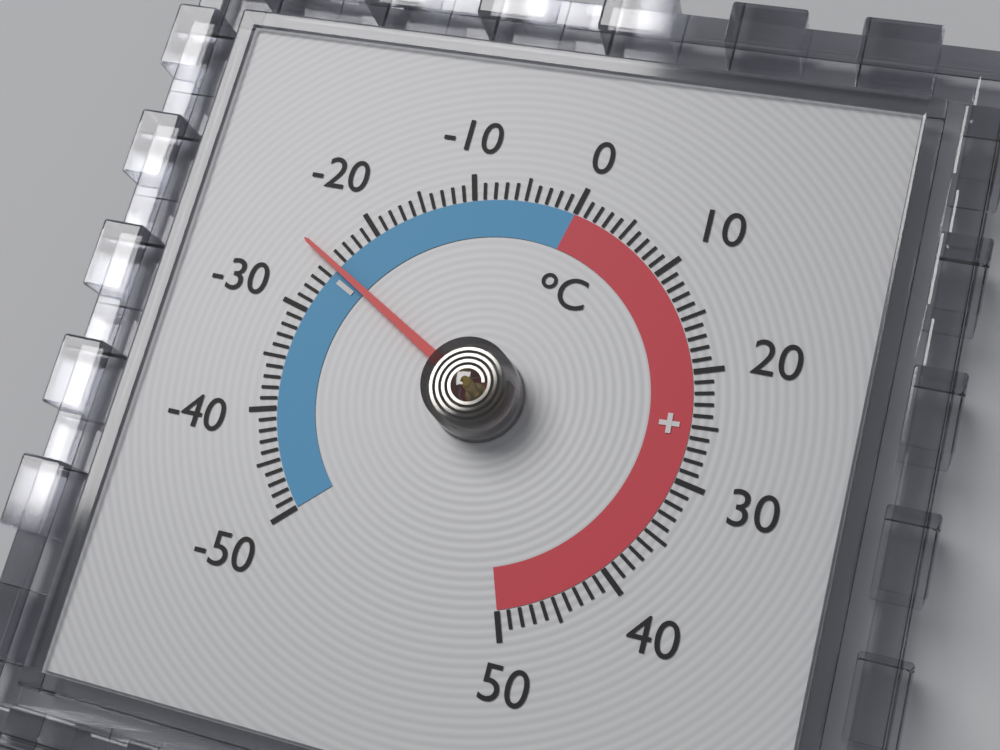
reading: -25 °C
